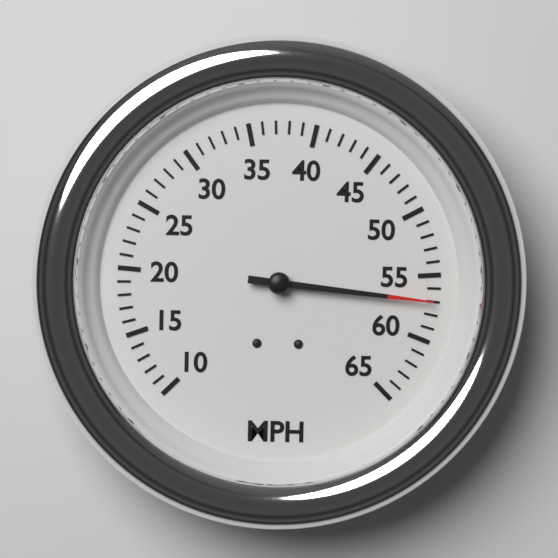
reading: 57 MPH
